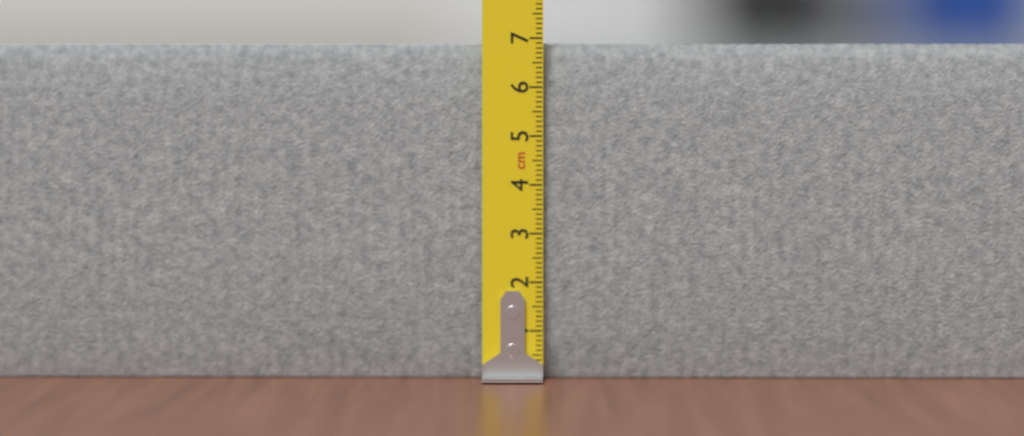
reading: 6.9 cm
